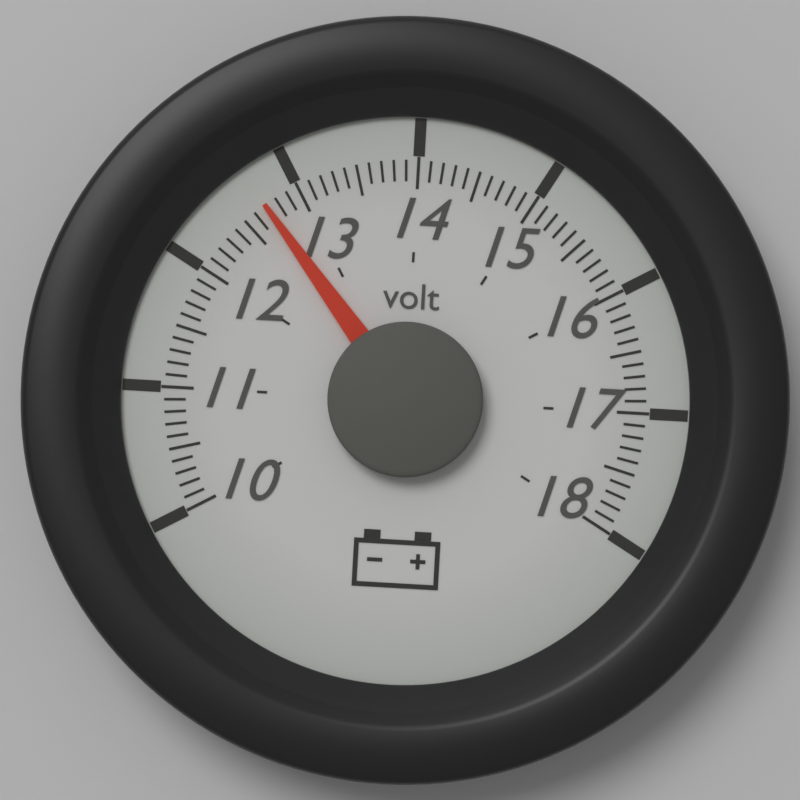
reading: 12.7 volt
